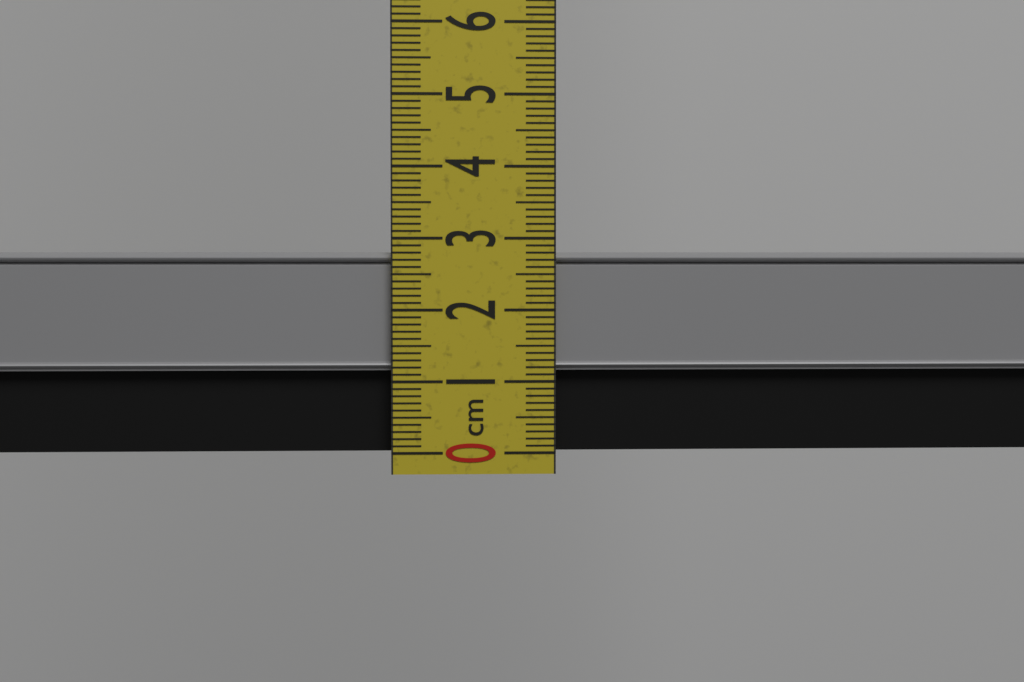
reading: 2.8 cm
